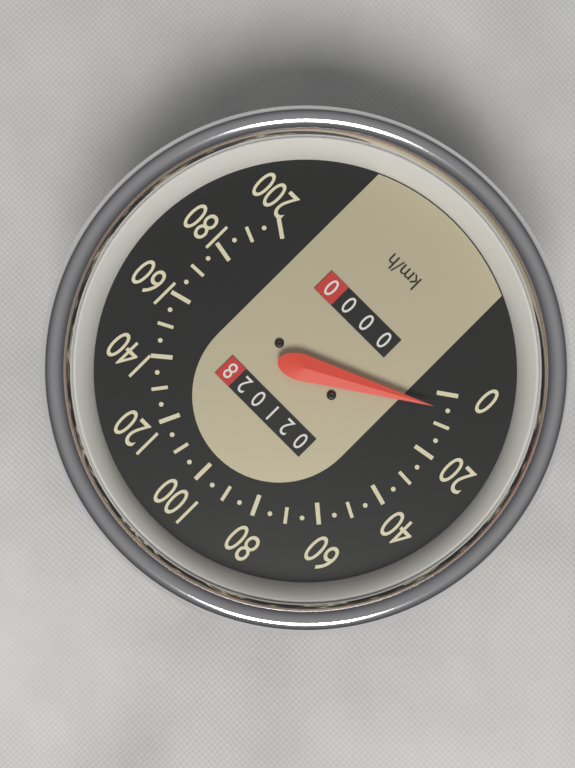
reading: 5 km/h
